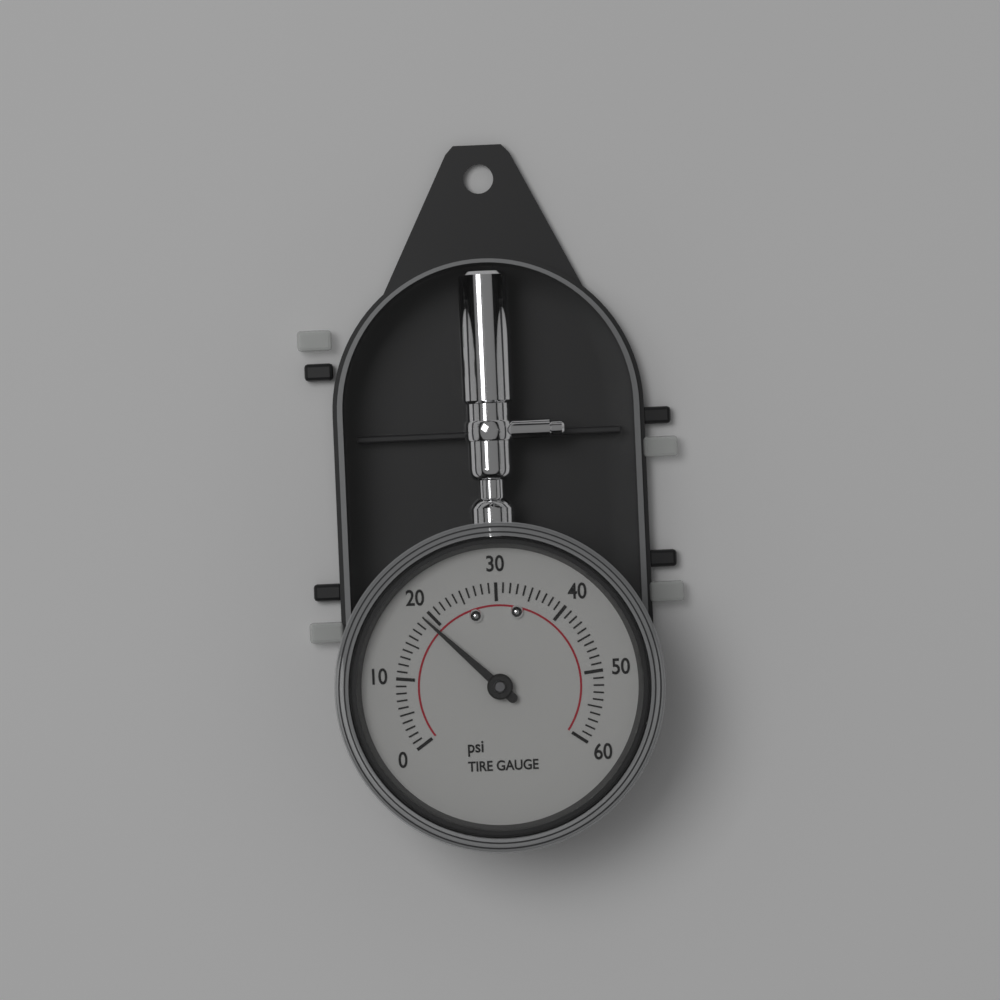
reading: 19 psi
